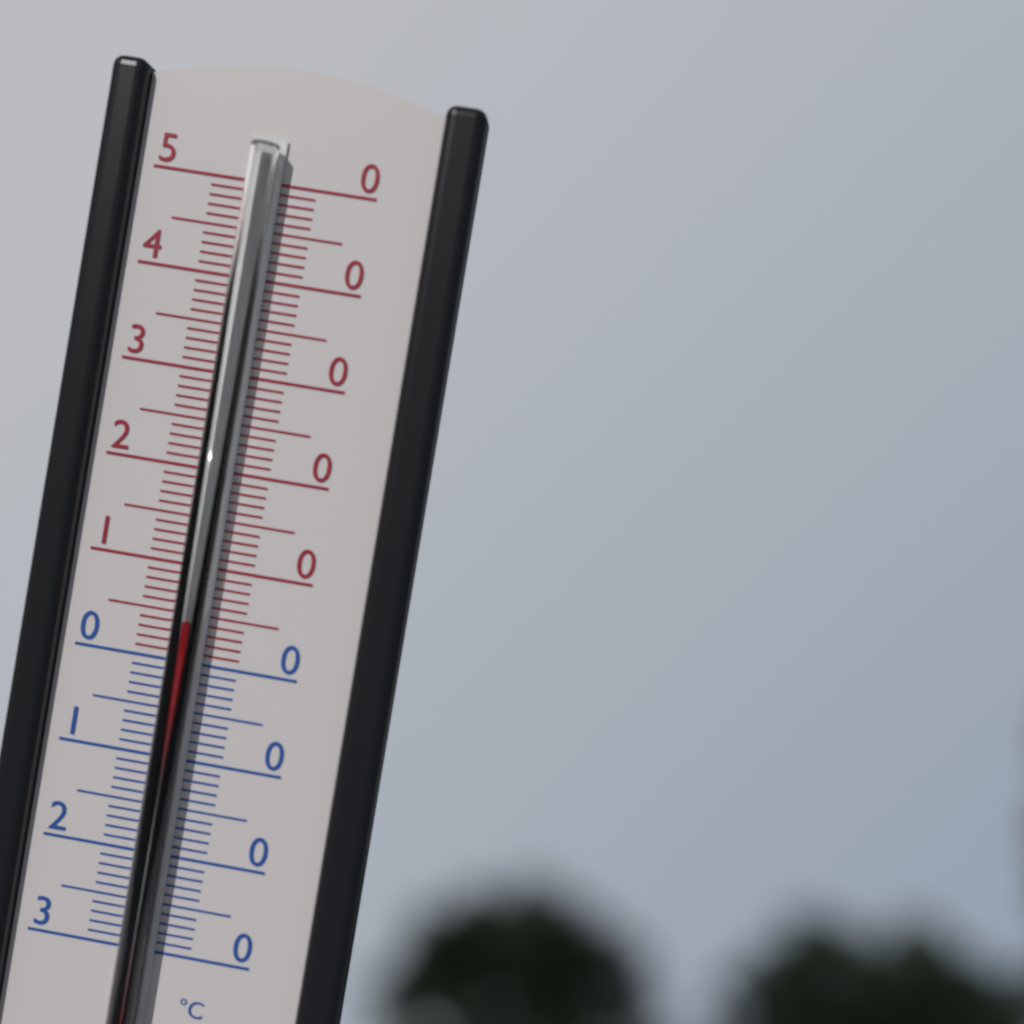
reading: 5 °C
